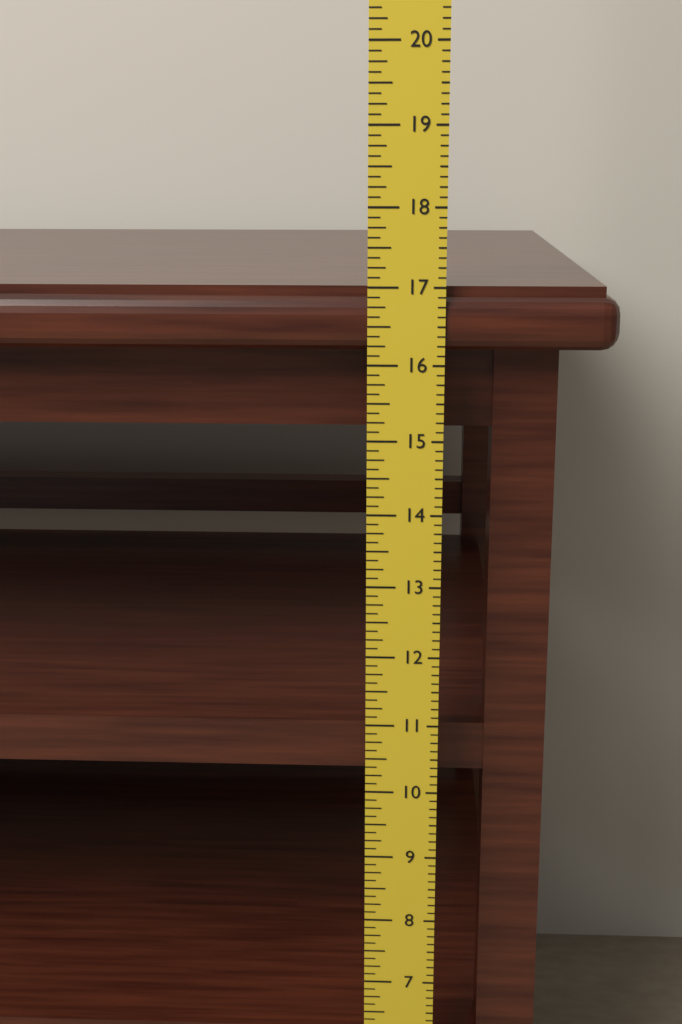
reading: 17.000 in
